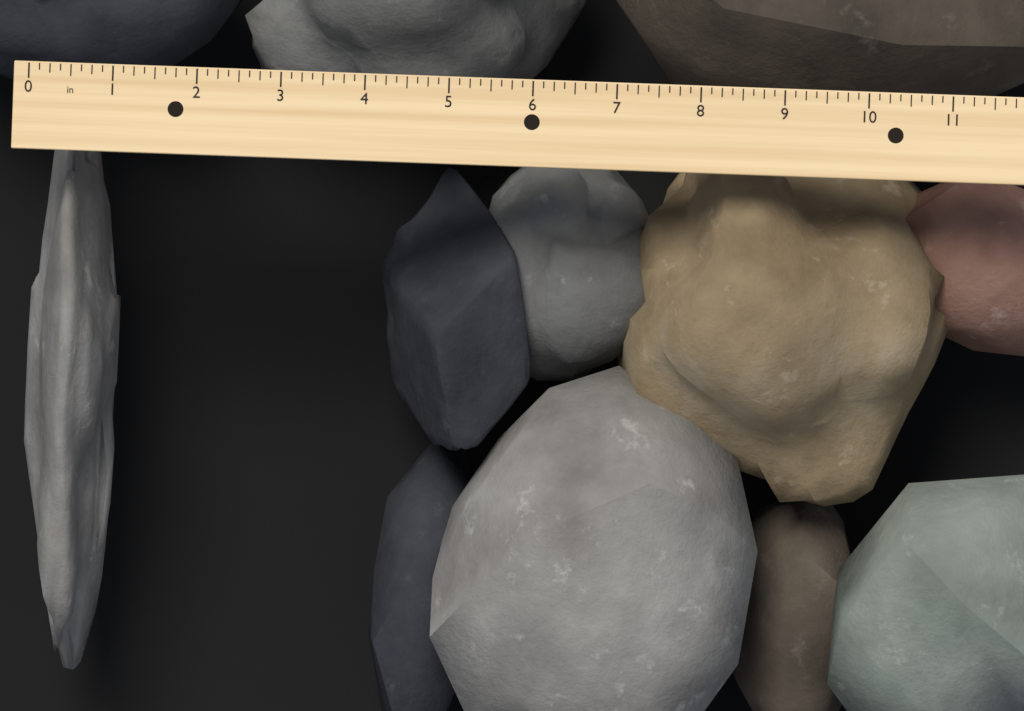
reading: 1.125 in
